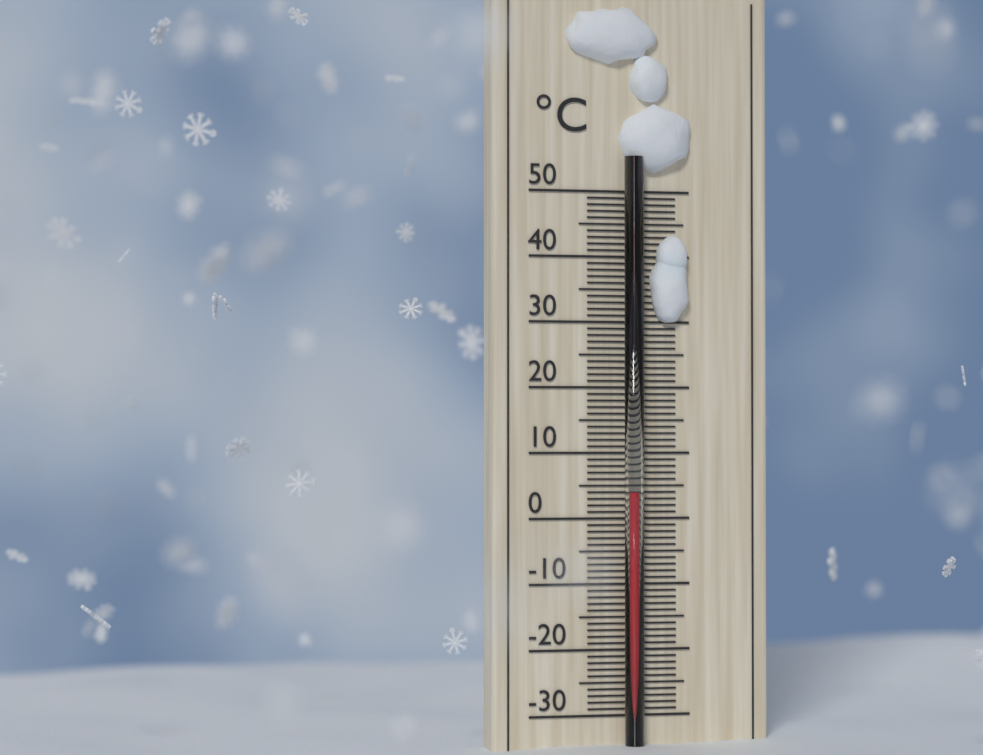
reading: 4 °C
